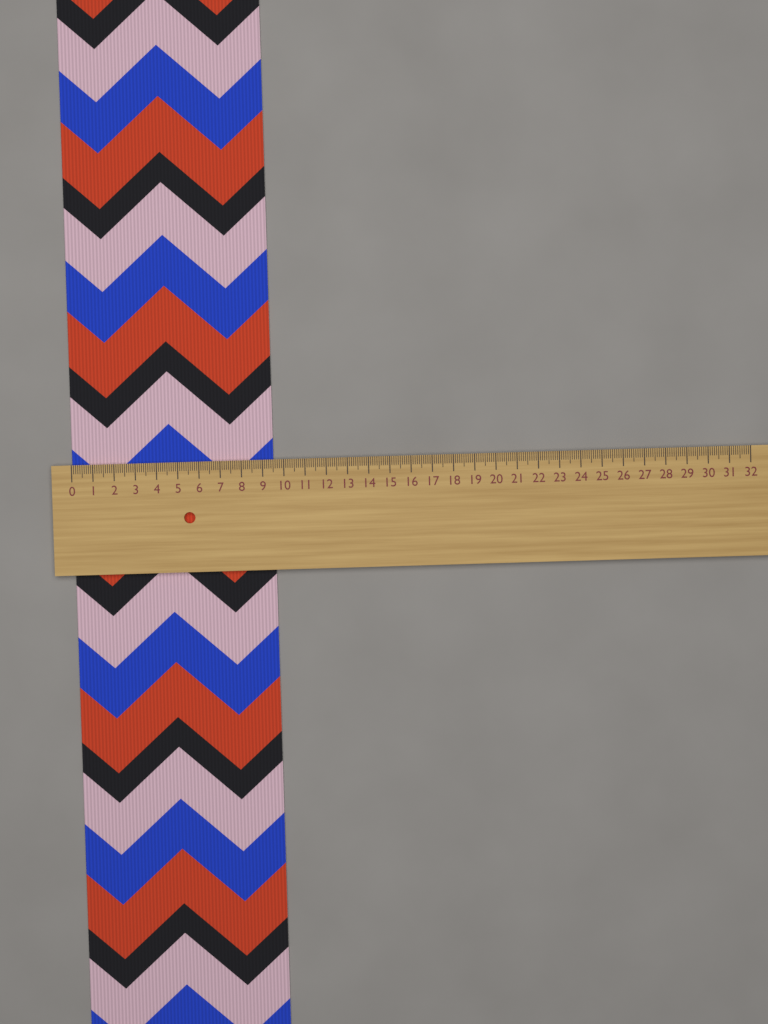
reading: 9.5 (no unit)
